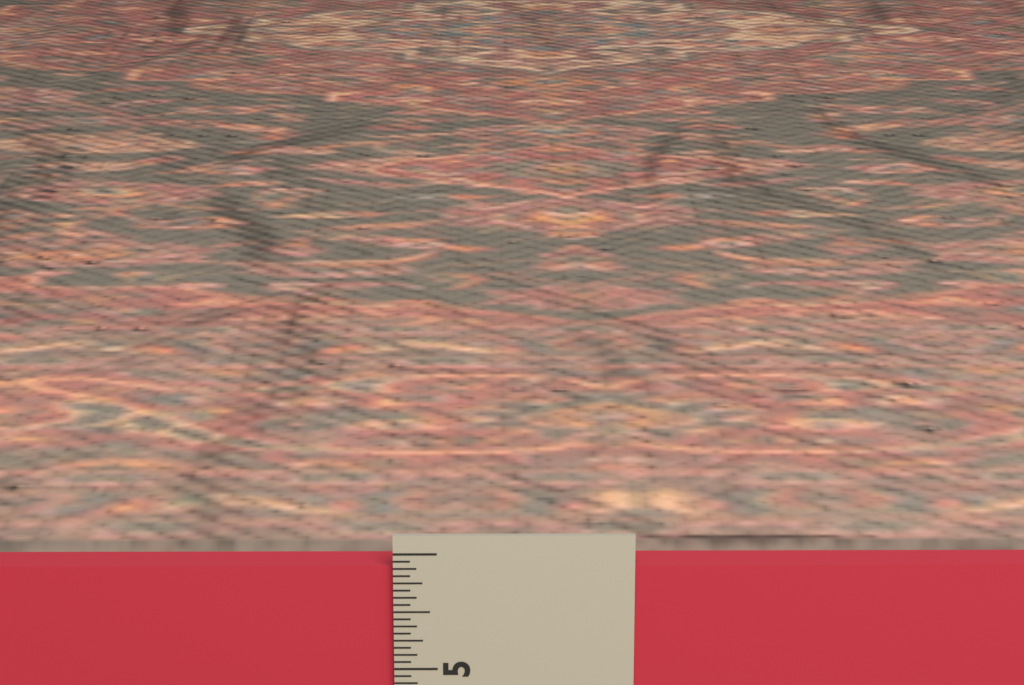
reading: 5.8750 in
